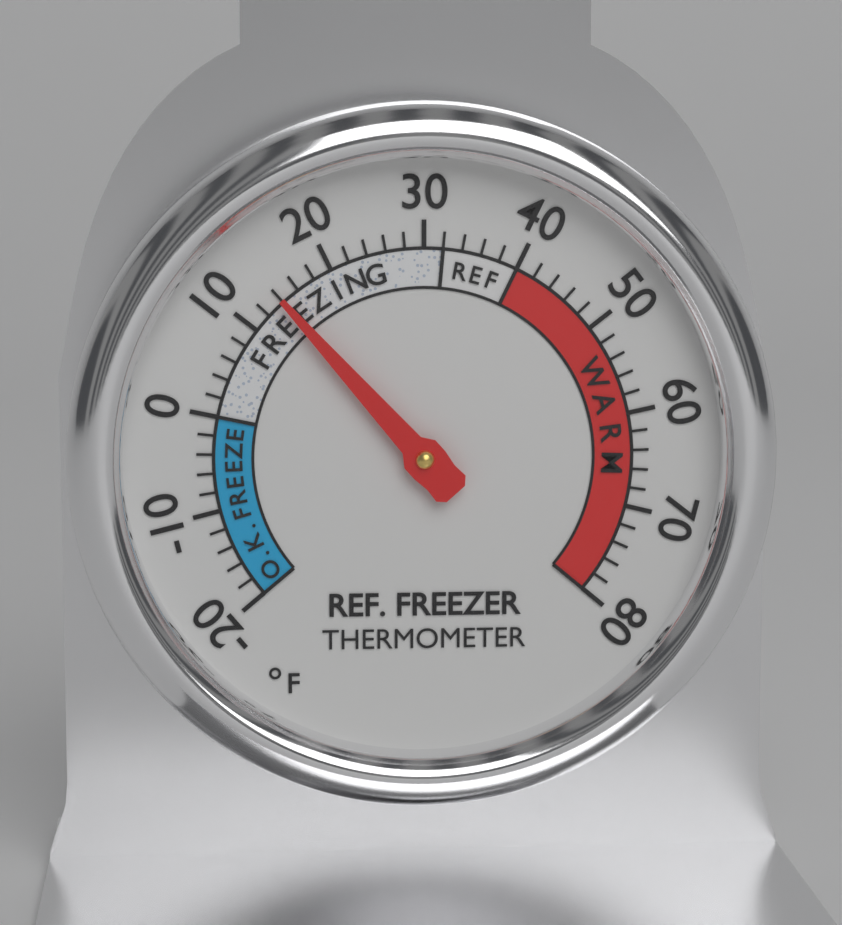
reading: 14 °F
